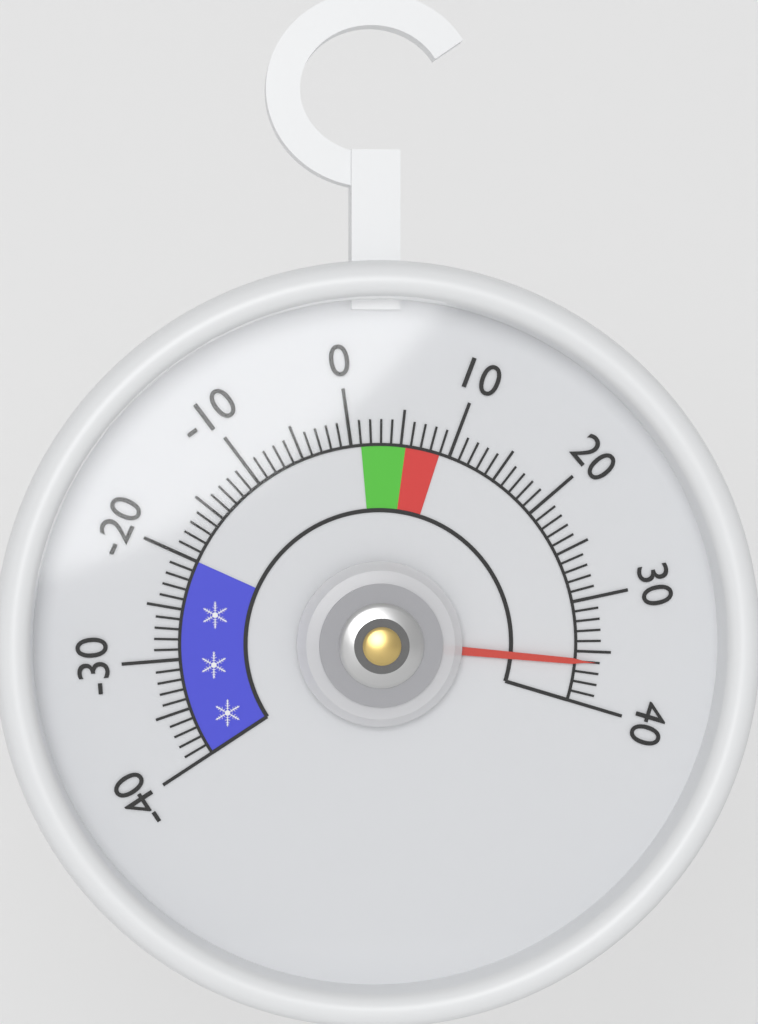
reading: 36 (no unit)
